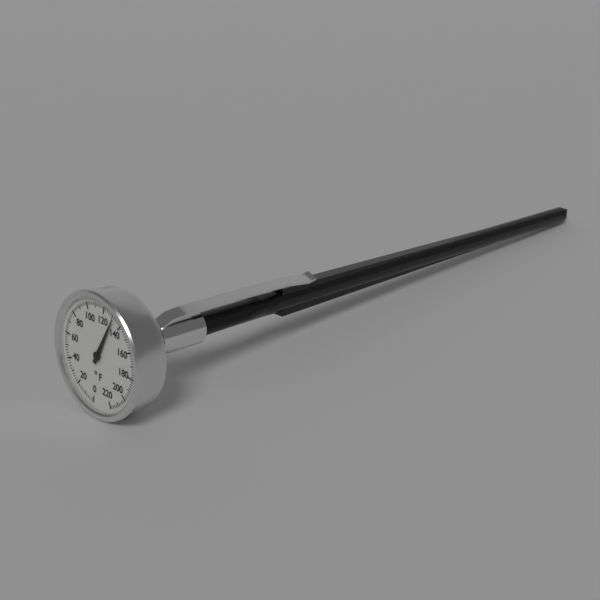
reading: 132 °F
